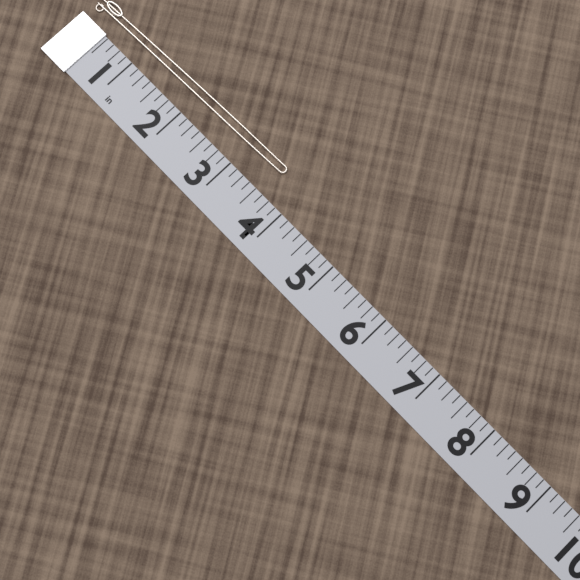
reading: 3.625 in
